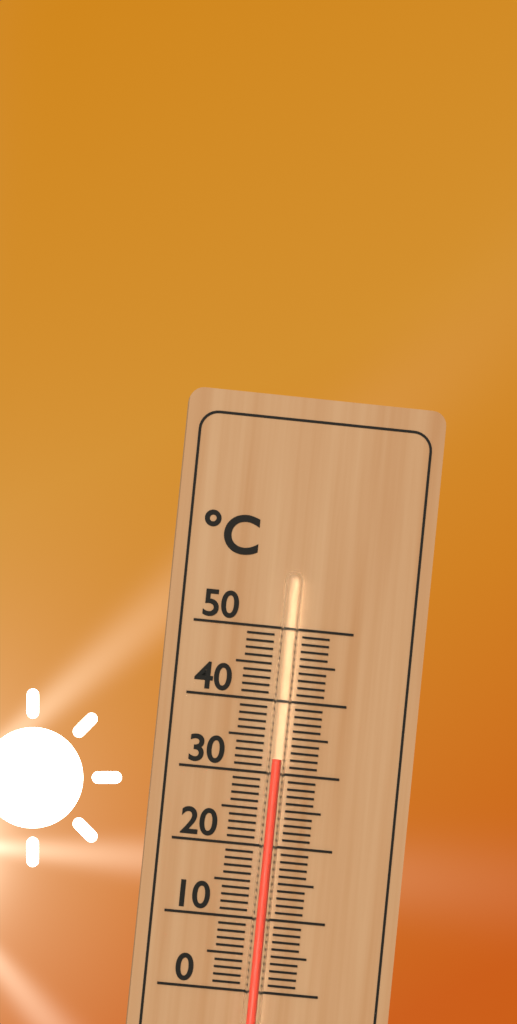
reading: 32 °C
